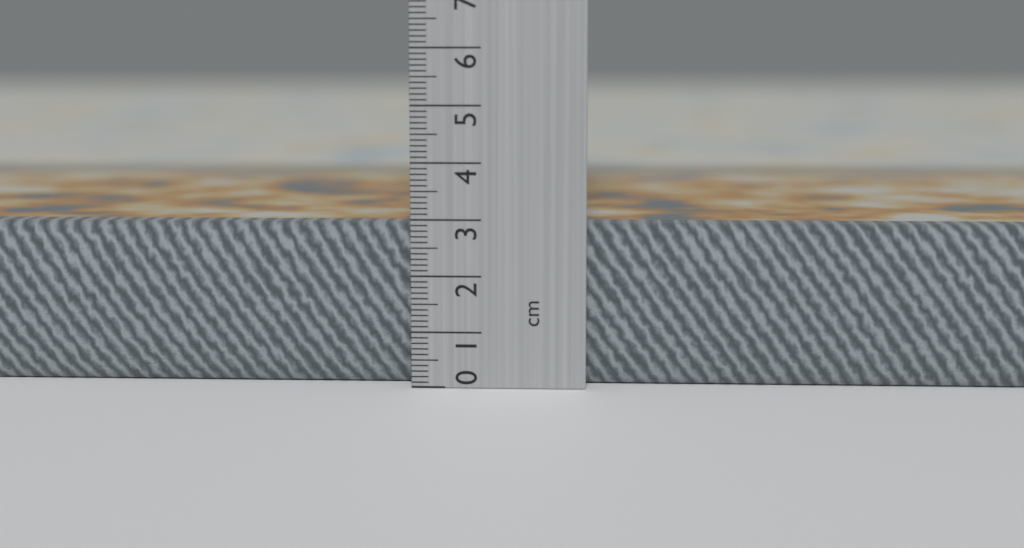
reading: 2.9 cm
